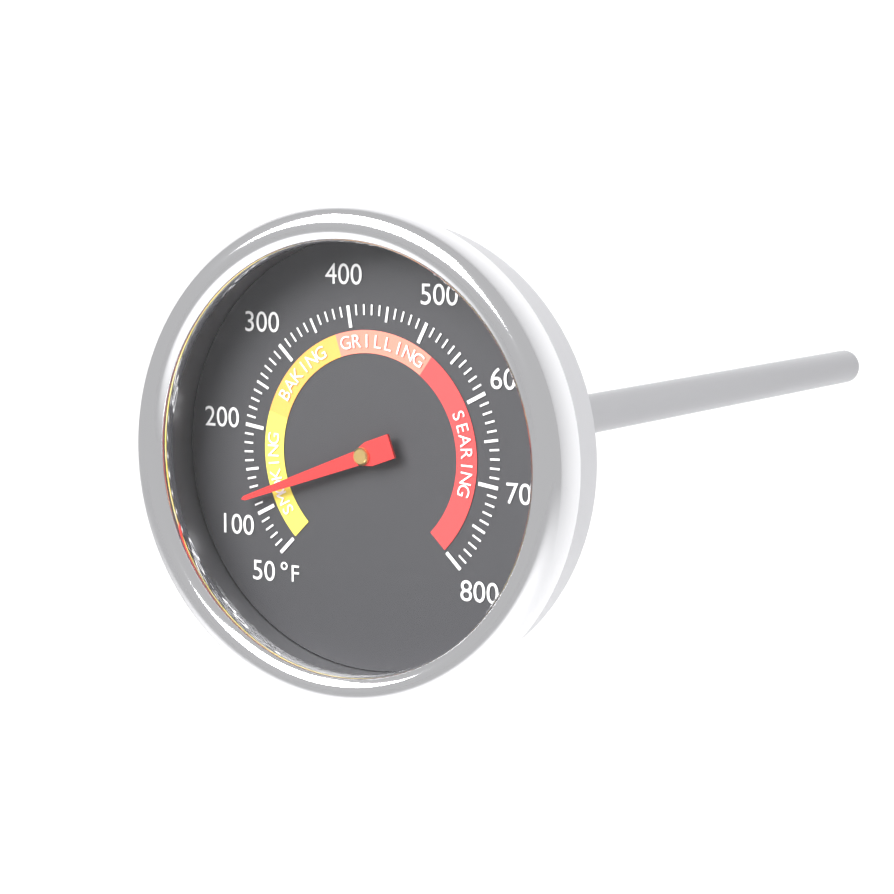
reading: 120 °F
